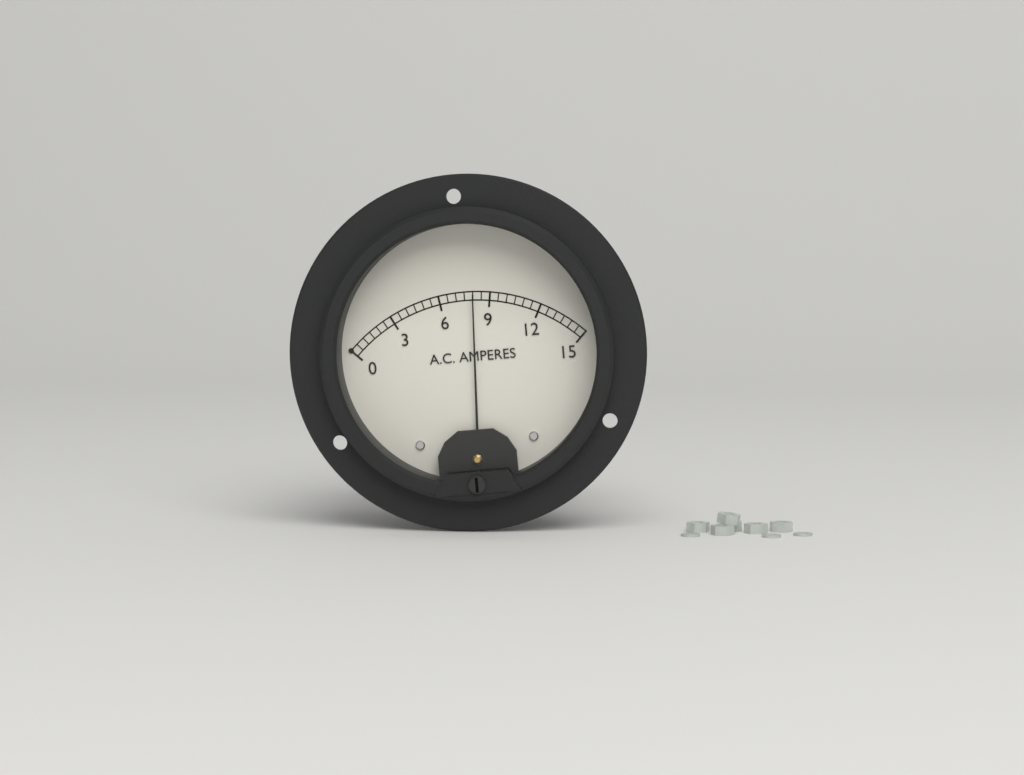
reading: 8.0 A
